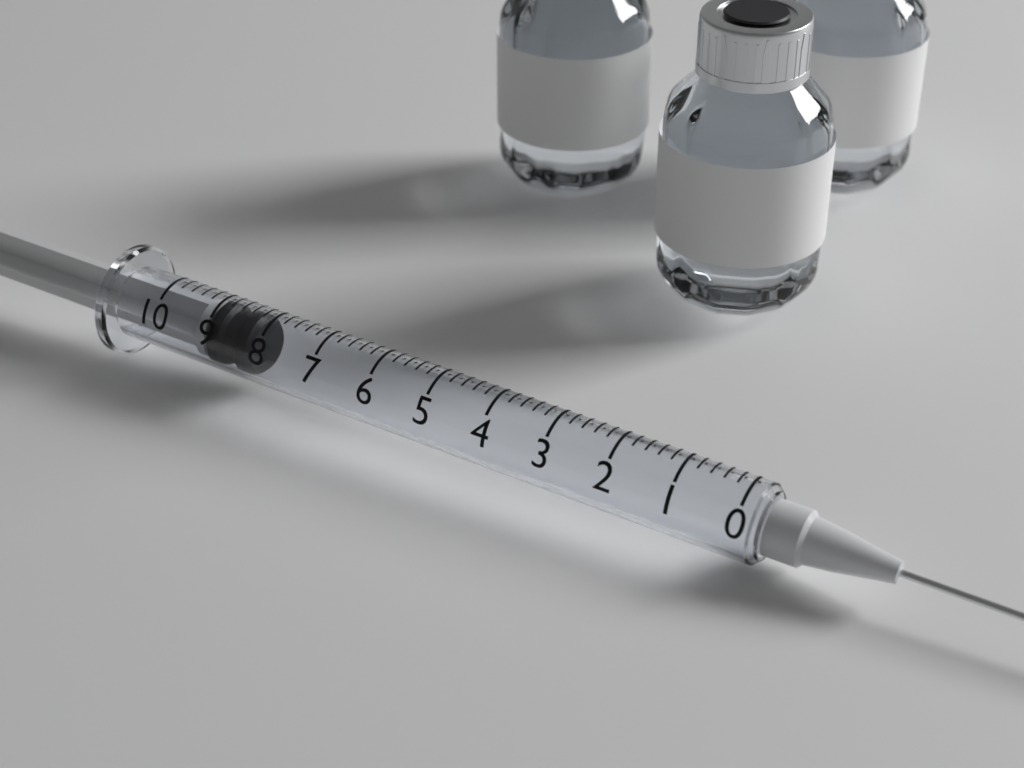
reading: 8.2 (no unit)
